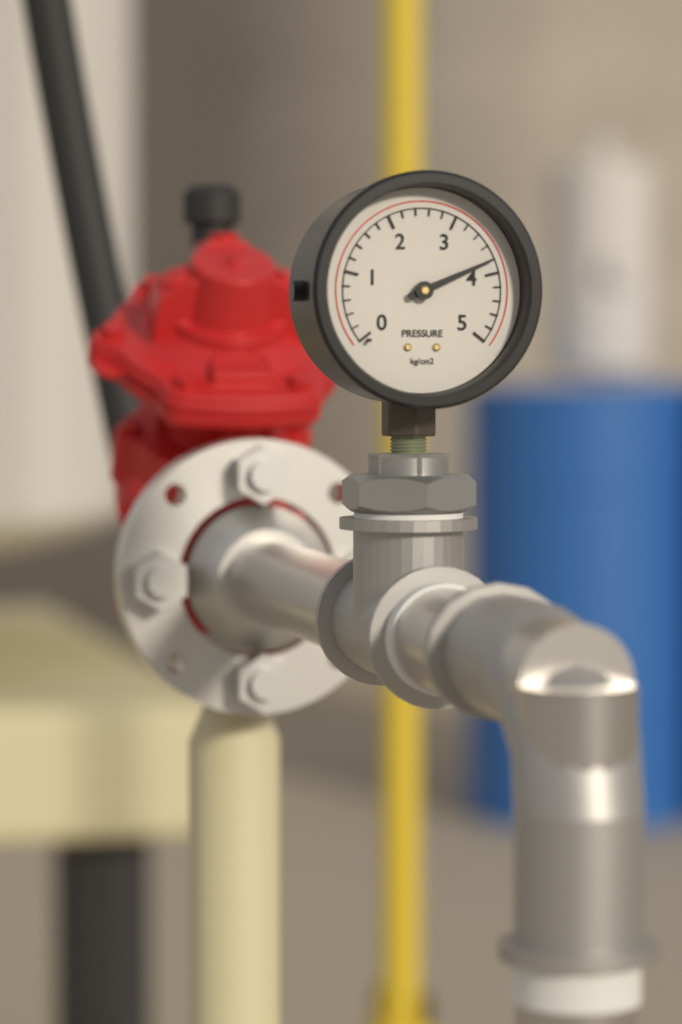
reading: 3.8 kg/cm2
